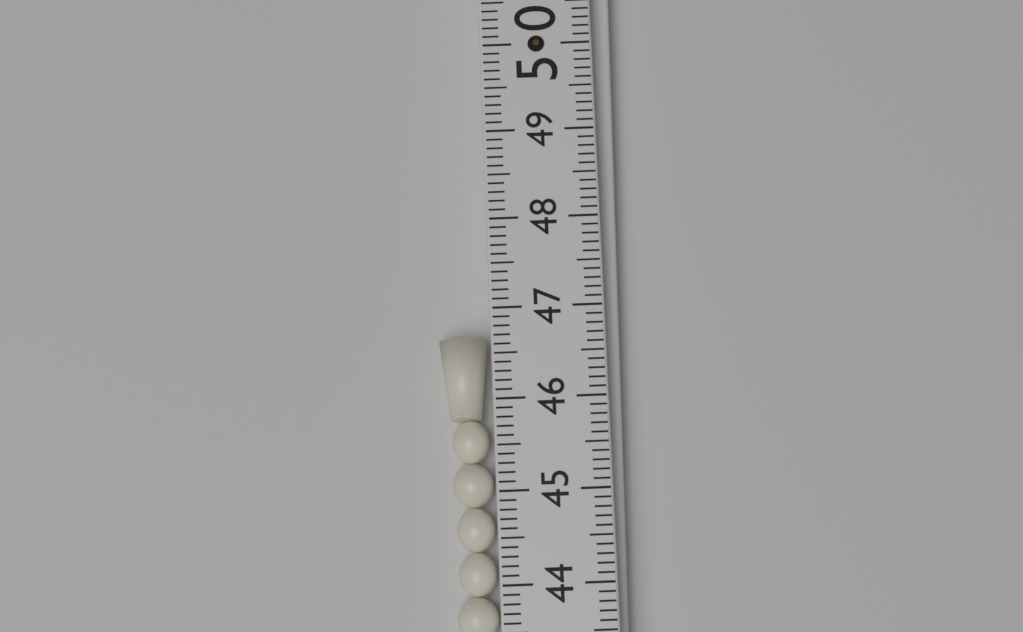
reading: 46.7 (no unit)
